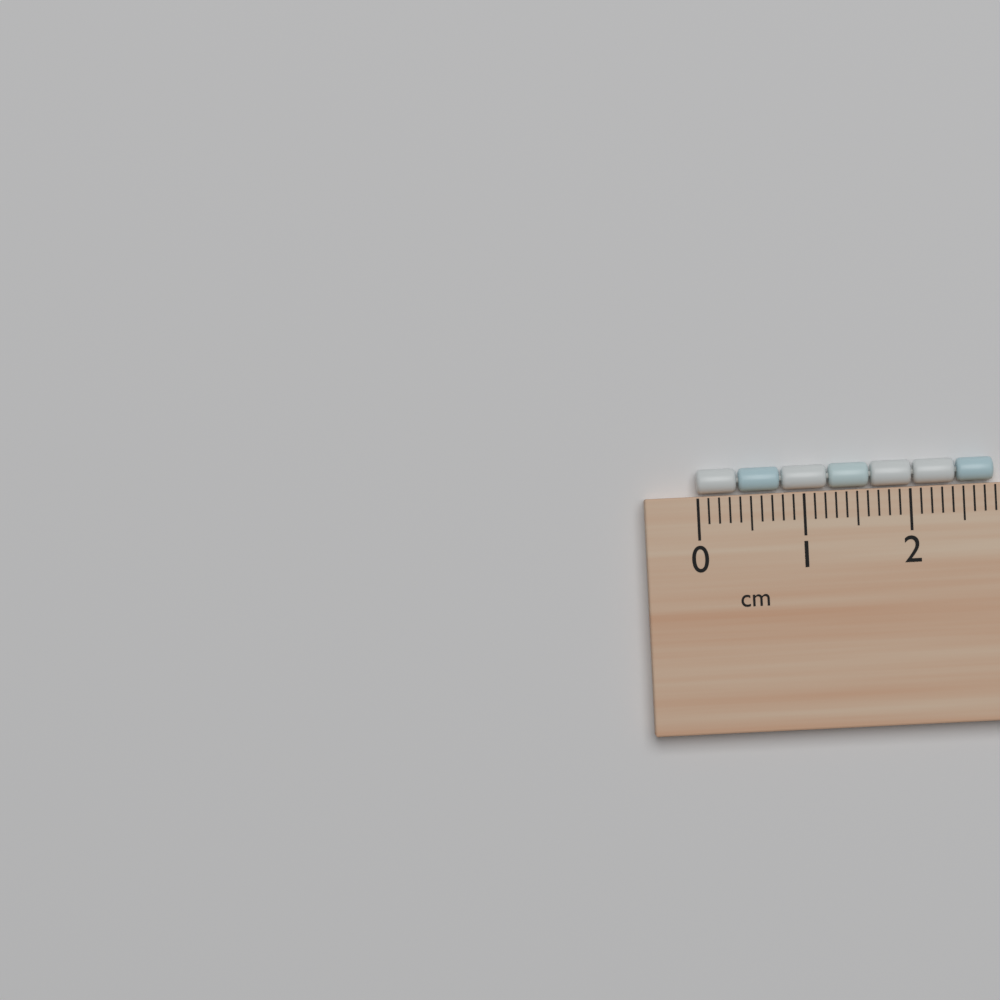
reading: 2.8 cm
